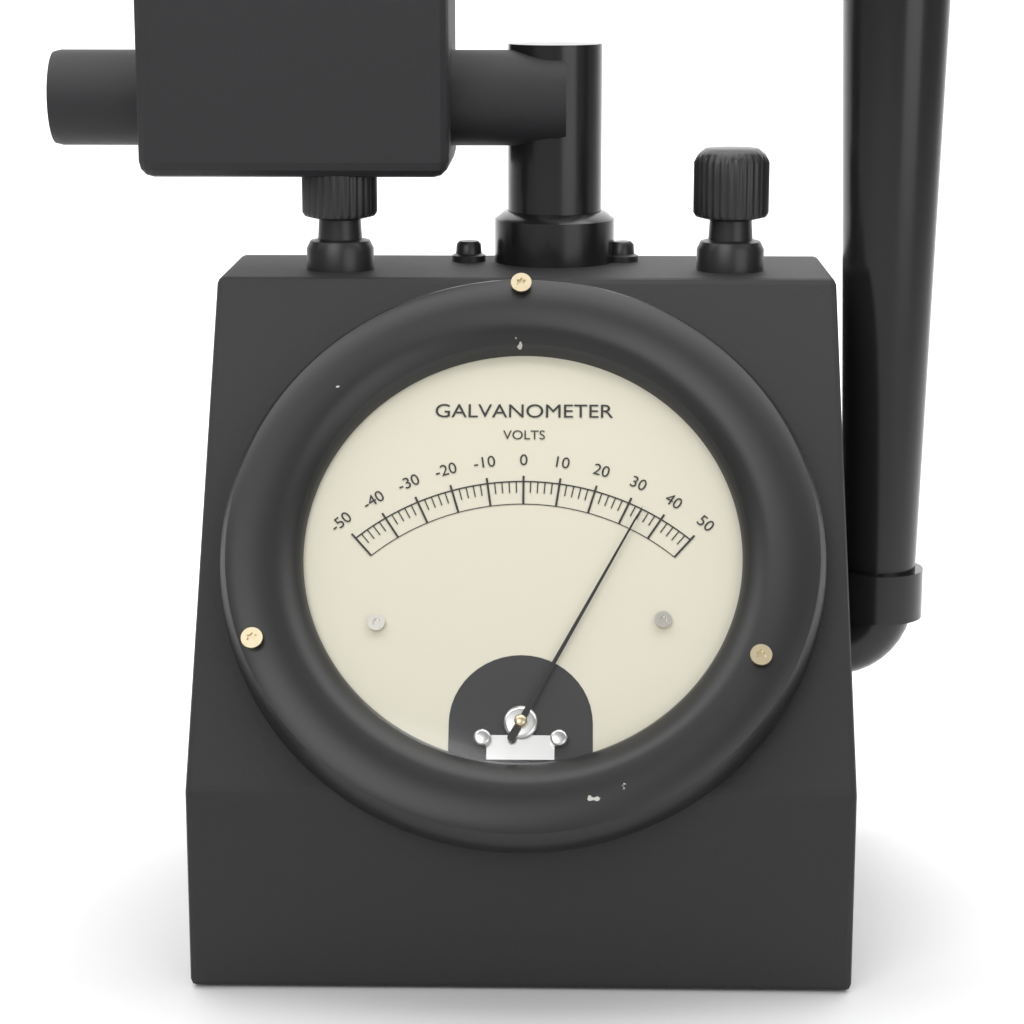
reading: 34 V
